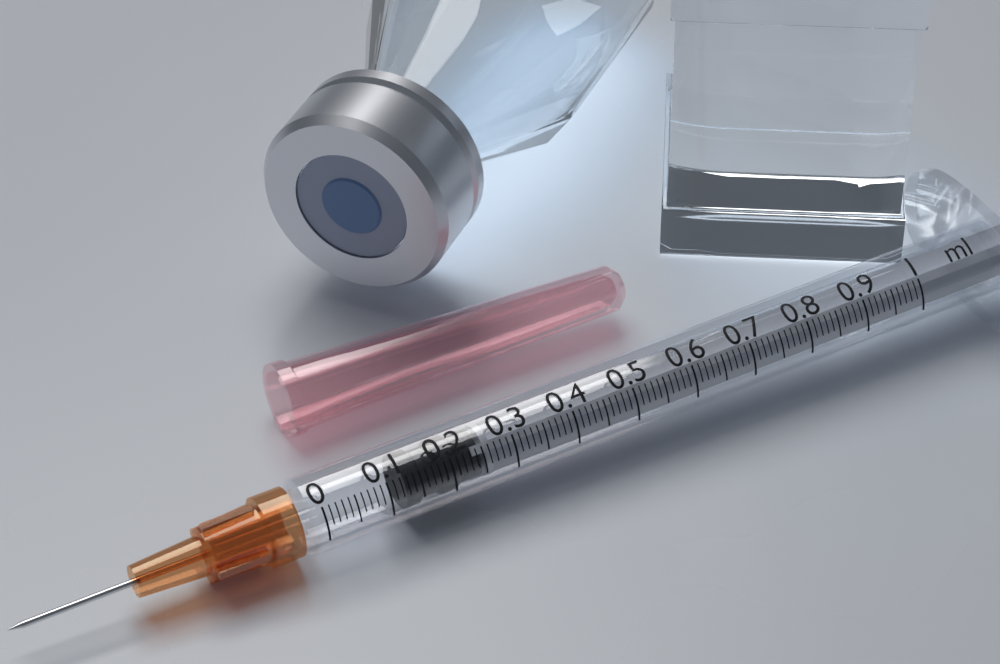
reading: 0.13 ml
